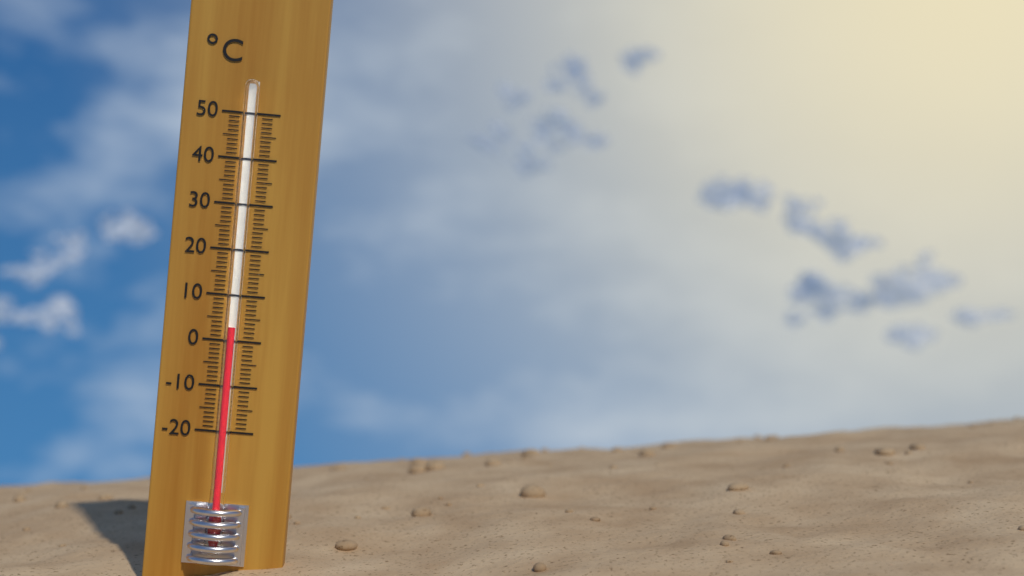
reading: 3 °C
